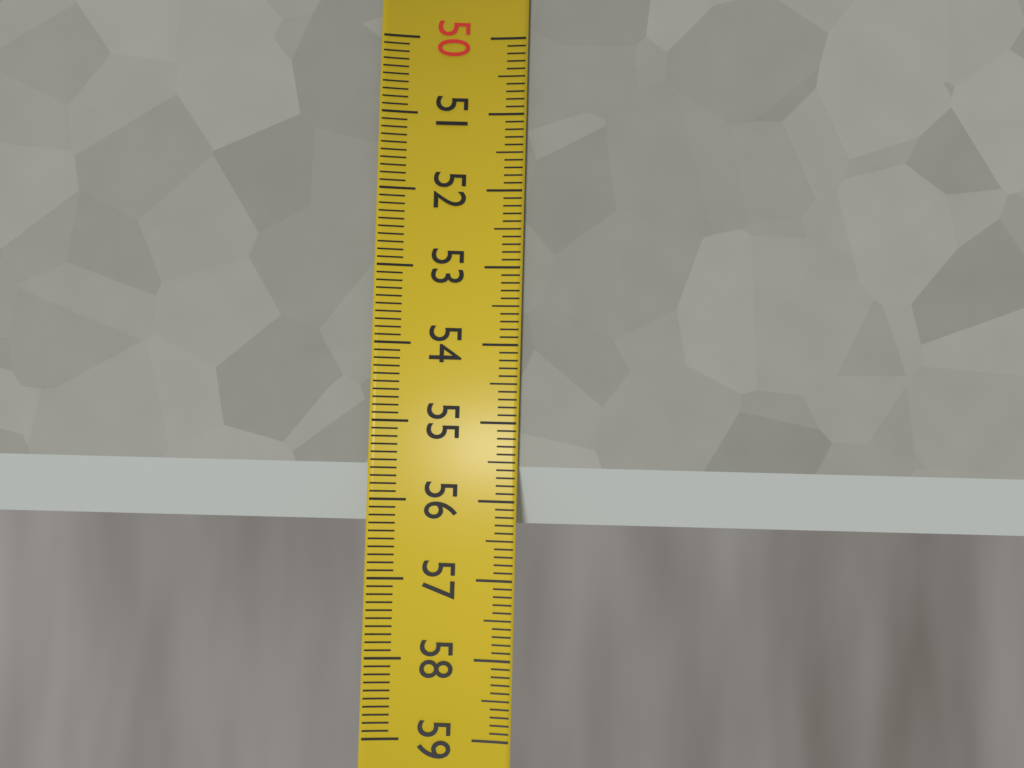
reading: 56.3 (no unit)
